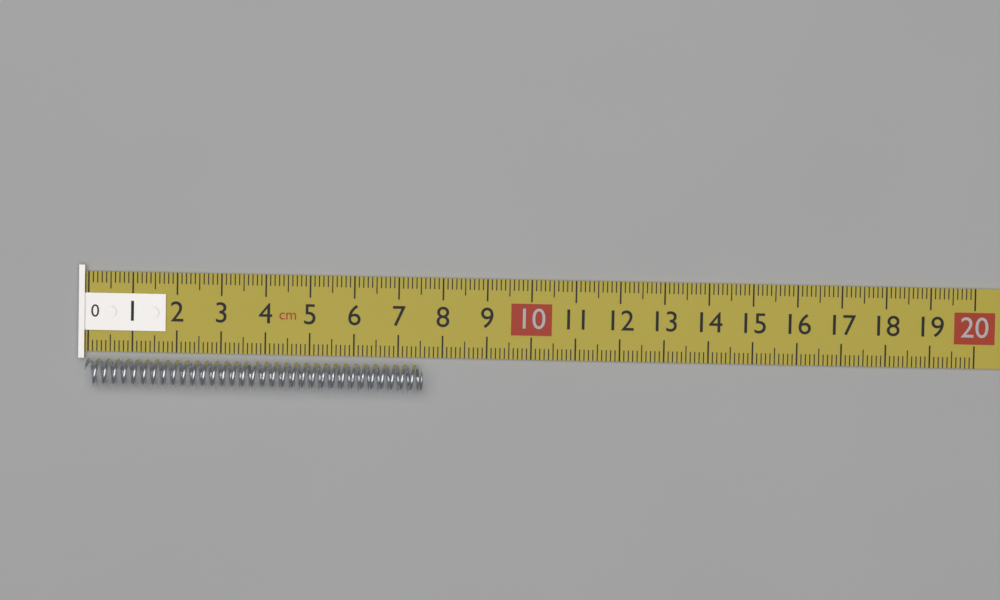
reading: 7.6 cm
